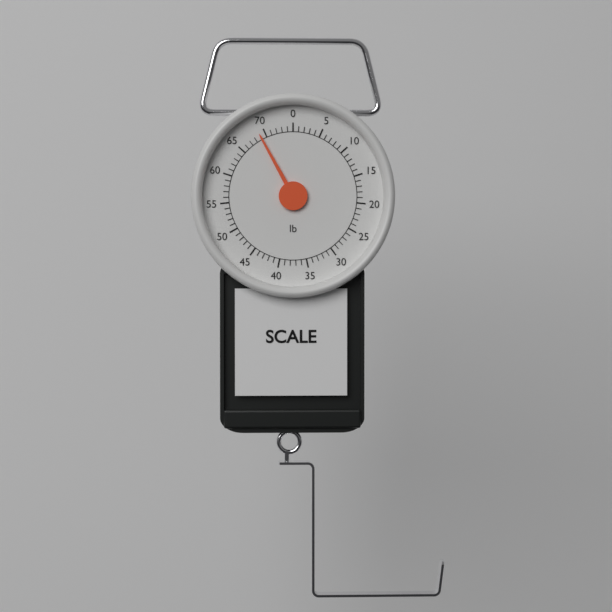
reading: 69 lb
